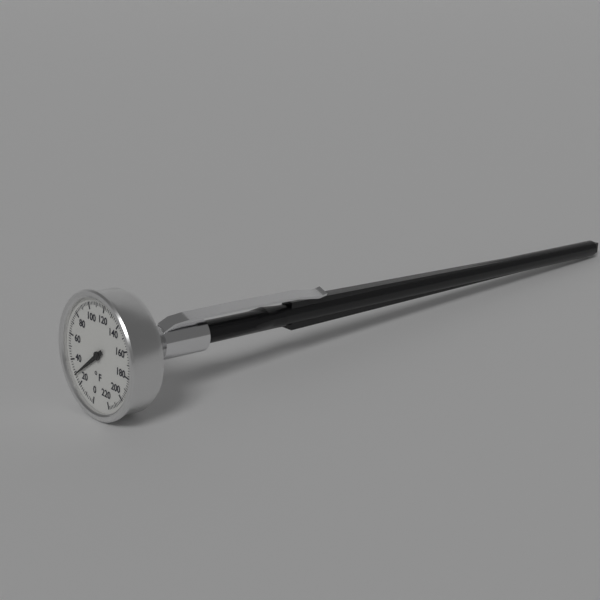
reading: 28 °F
